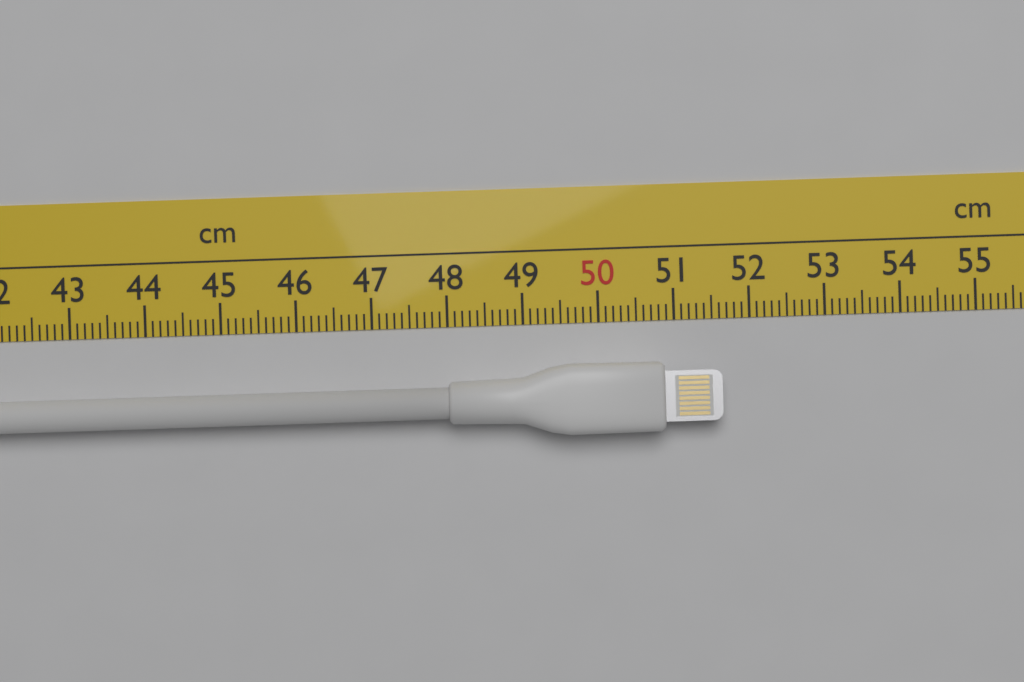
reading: 51.6 cm
